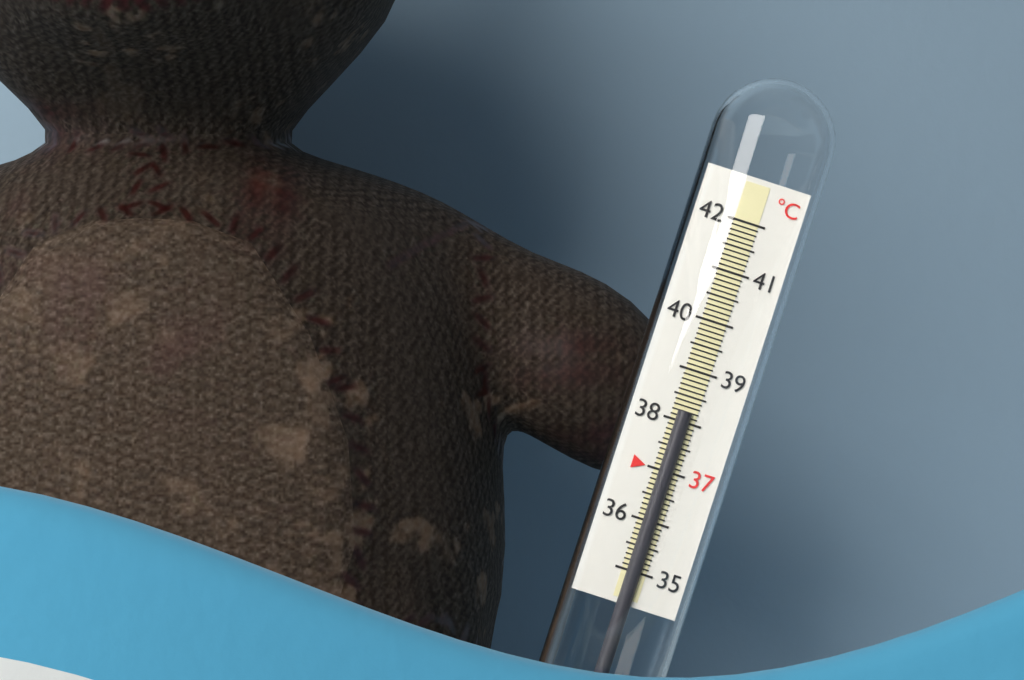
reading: 38.2 °C
